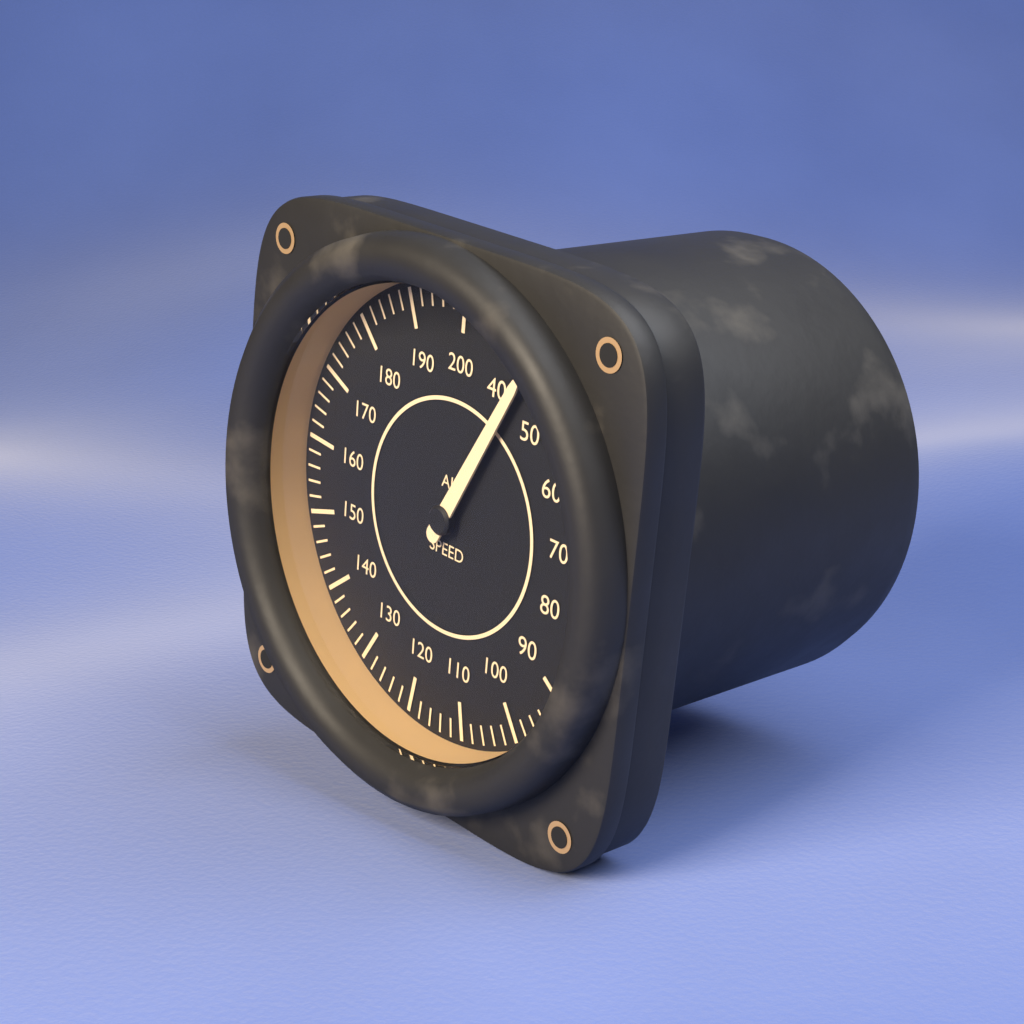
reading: 44 (no unit)
